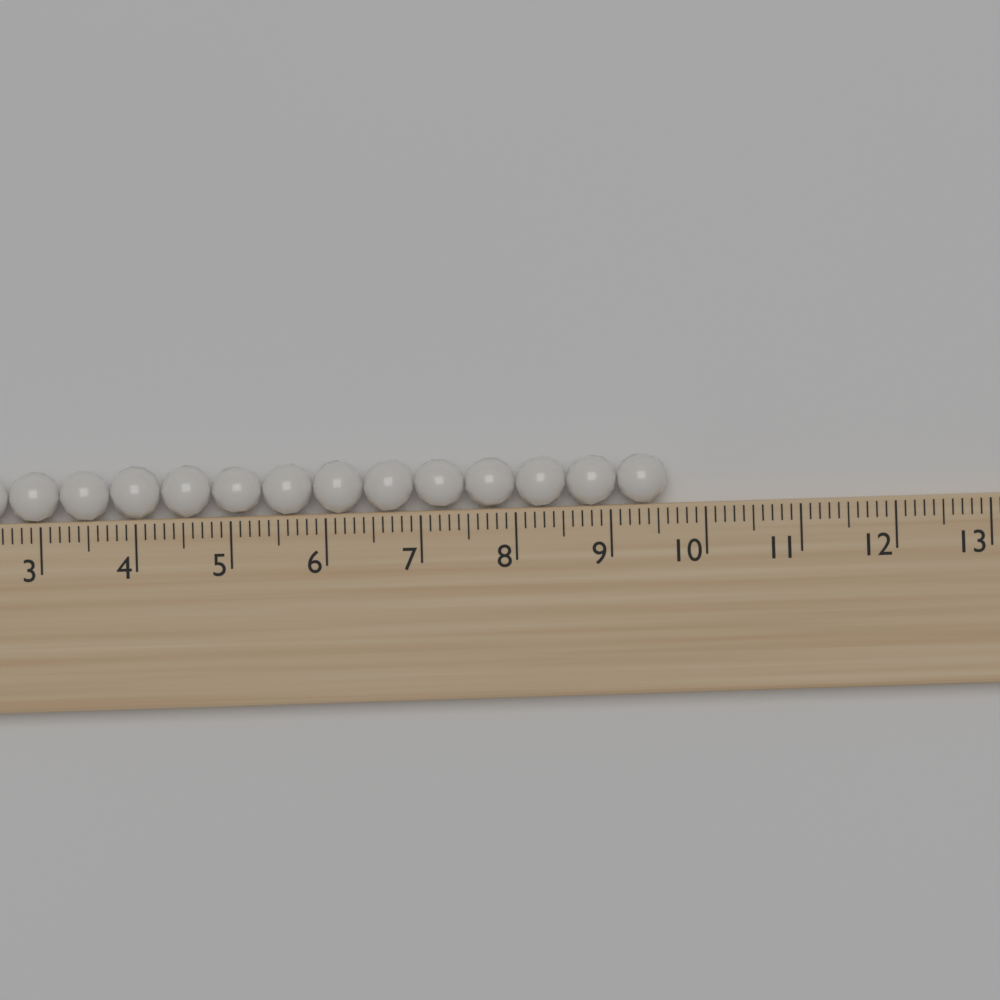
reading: 9.6 (no unit)
